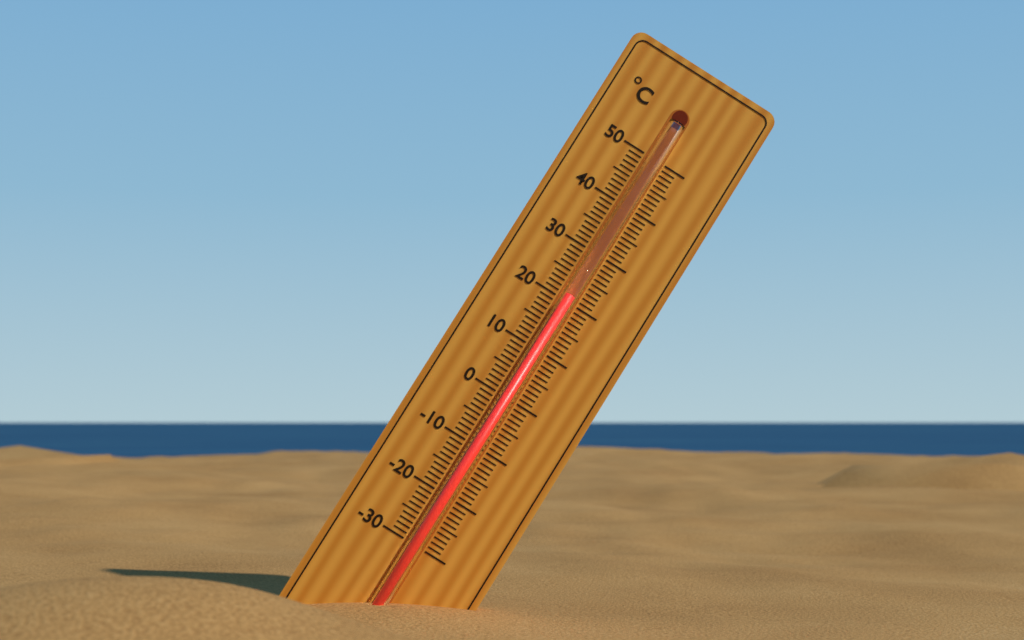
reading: 21 °C
